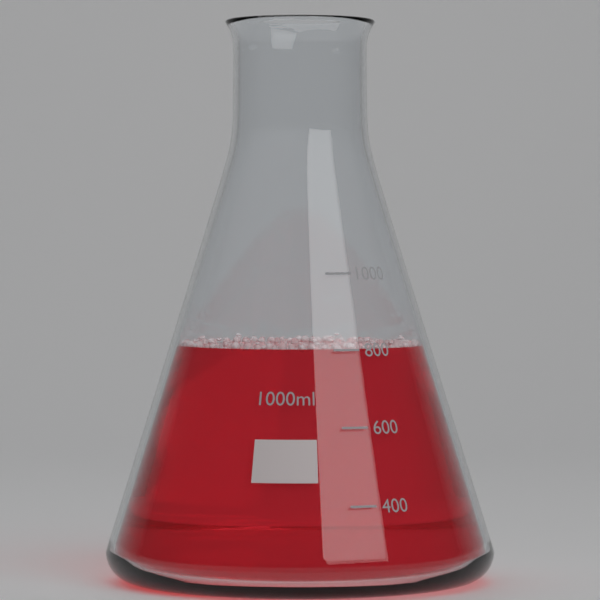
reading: 800 ml
